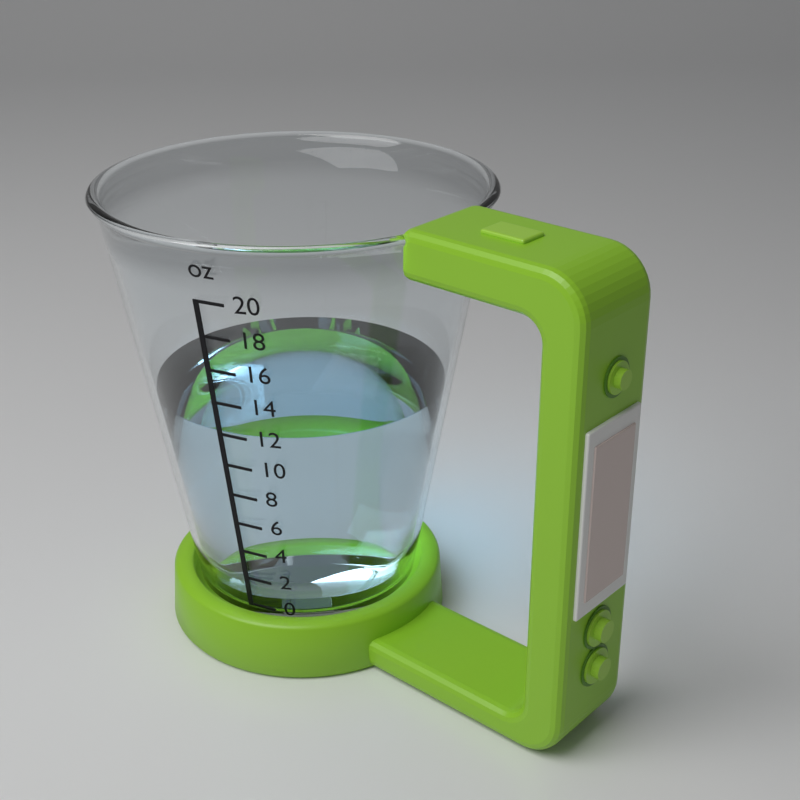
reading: 12 oz
